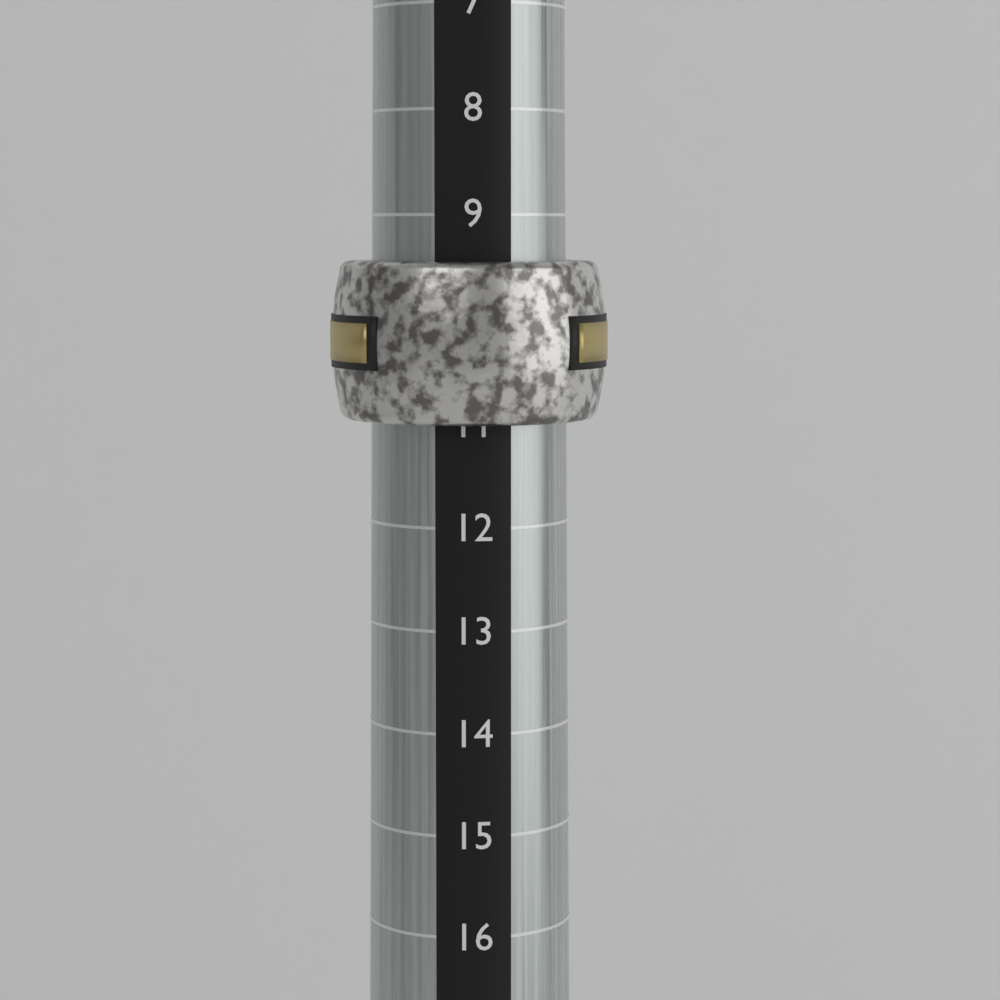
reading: 11 (no unit)
